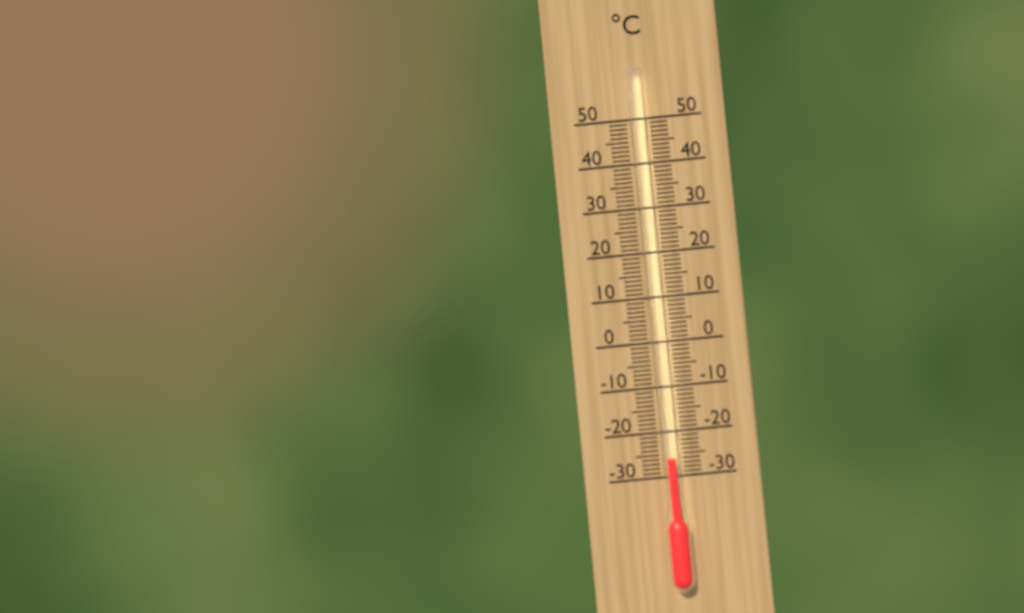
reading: -26 °C
